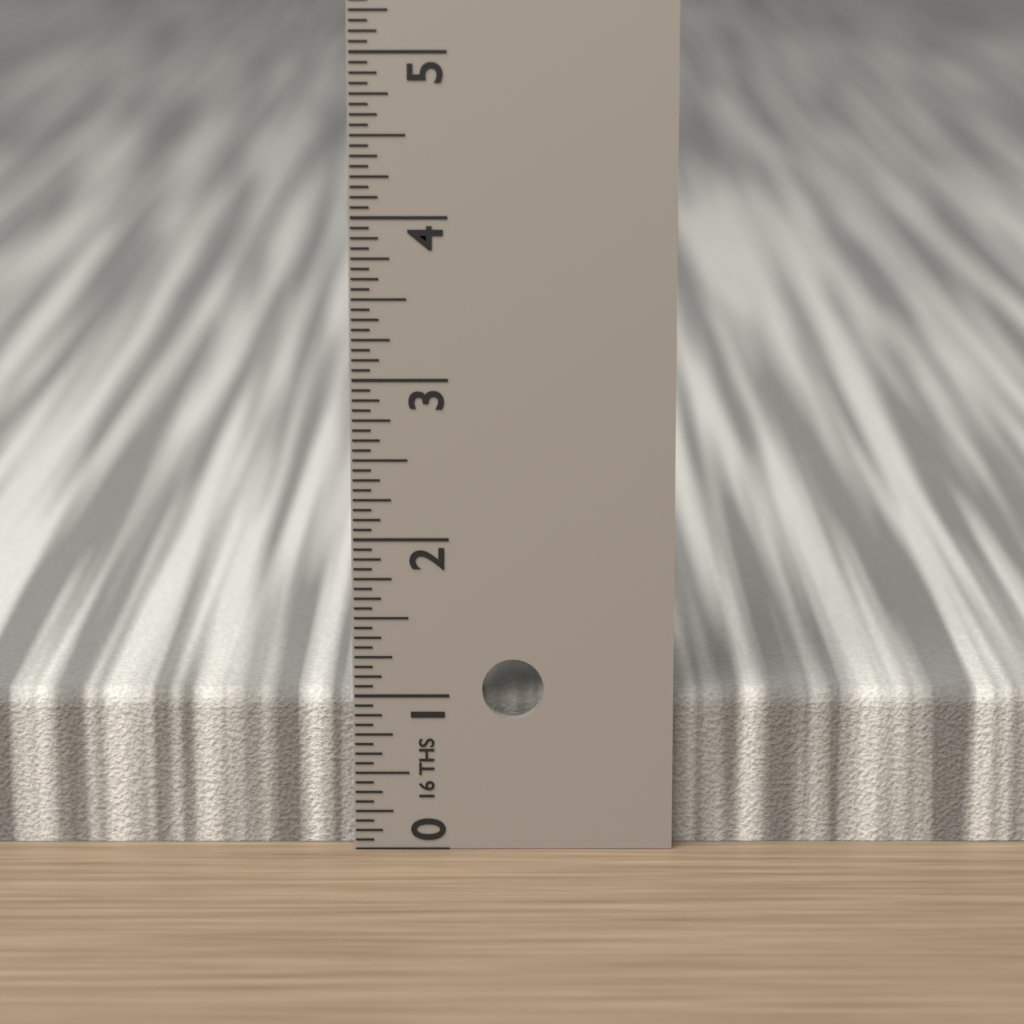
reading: 1.0000 in
